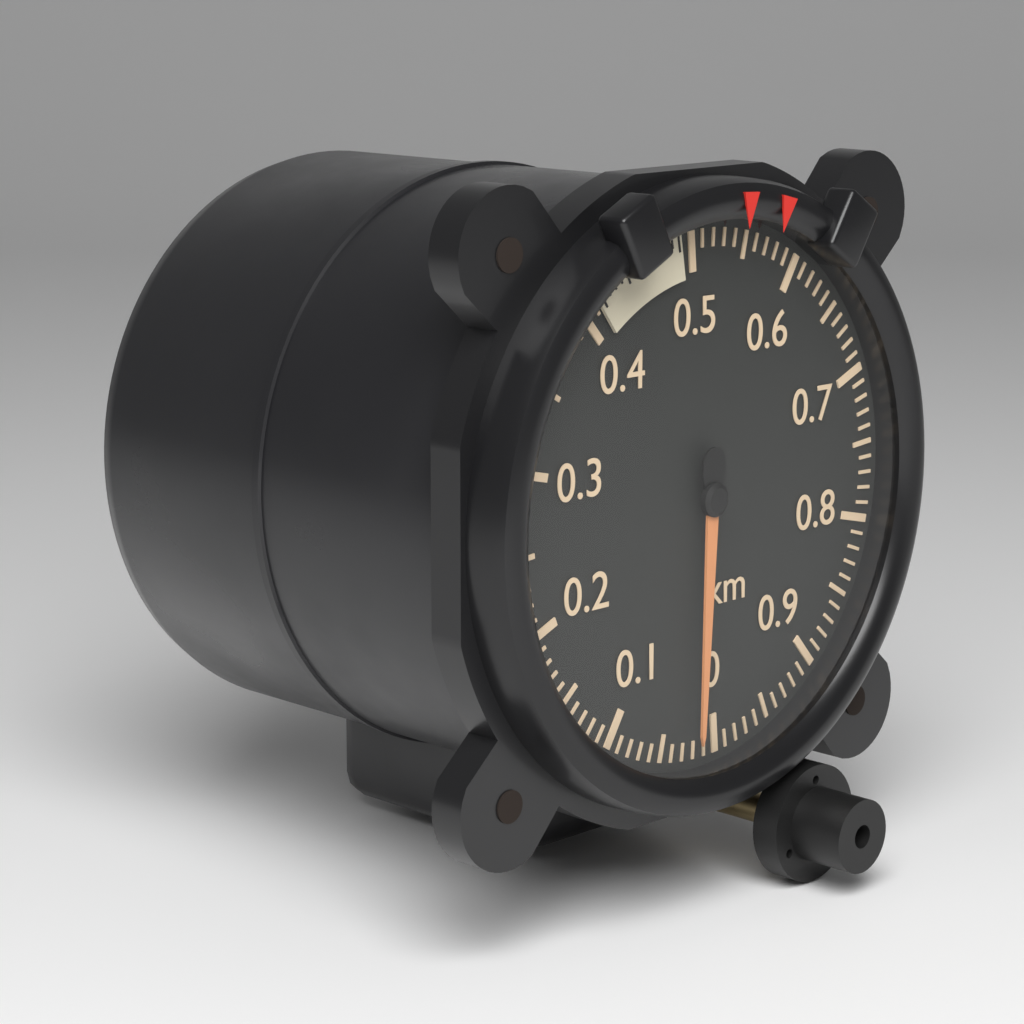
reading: 0.02 km
